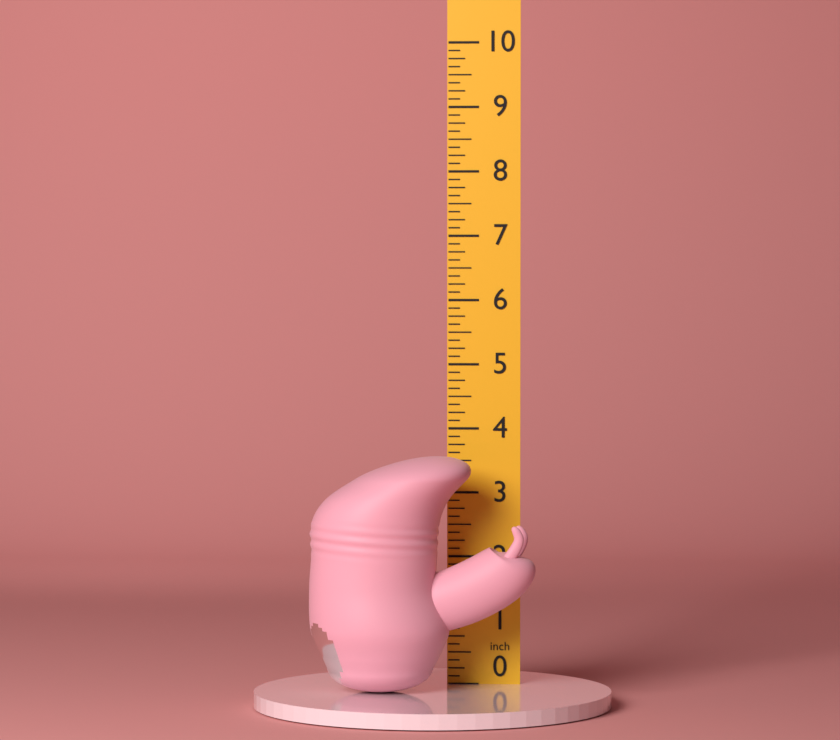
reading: 3.625 in
